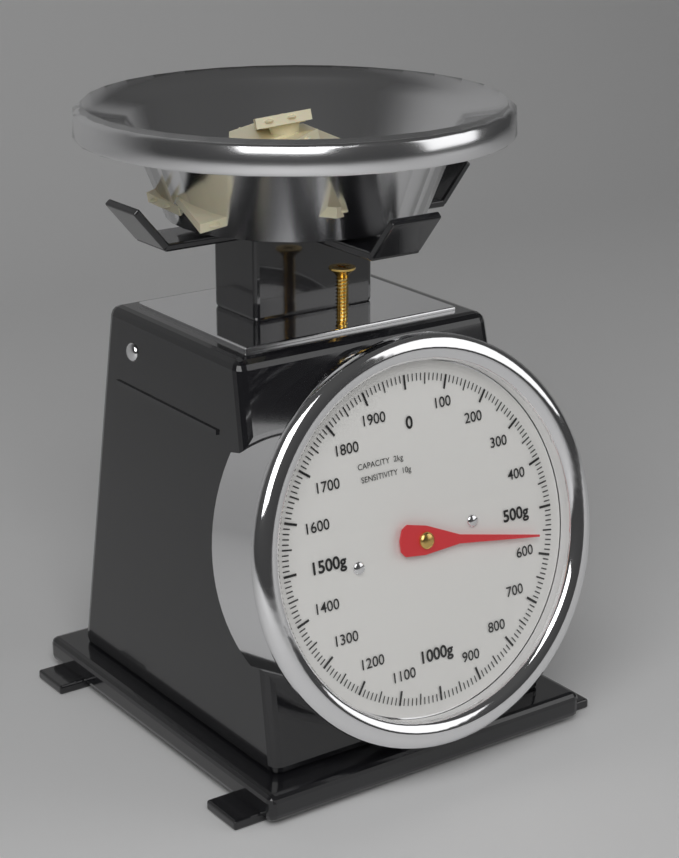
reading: 560 g
